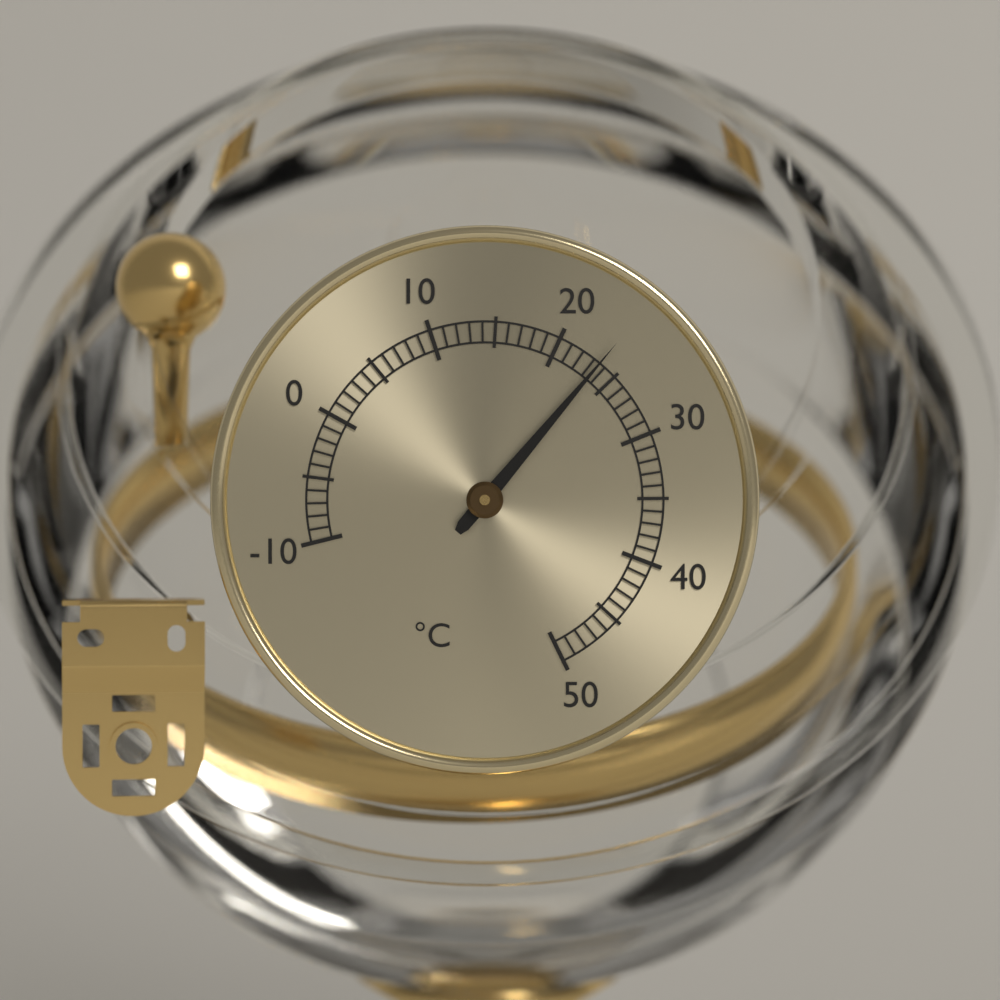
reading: 23.5 °C
